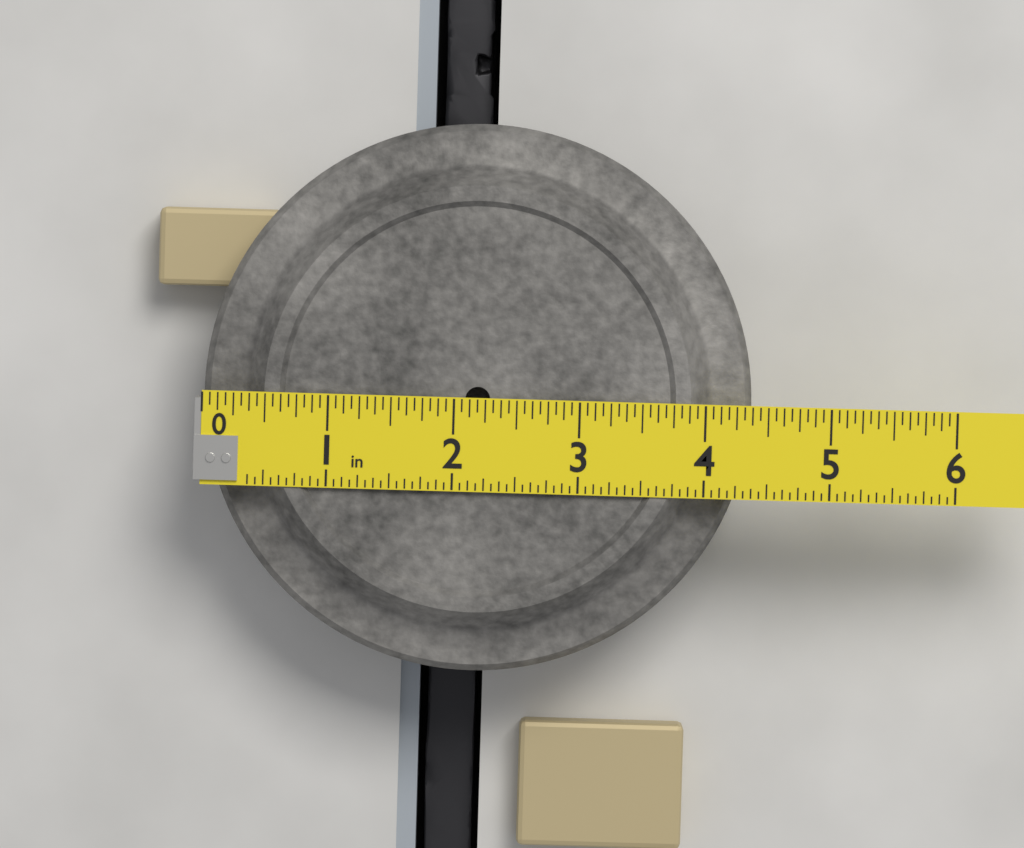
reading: 4.3750 in
